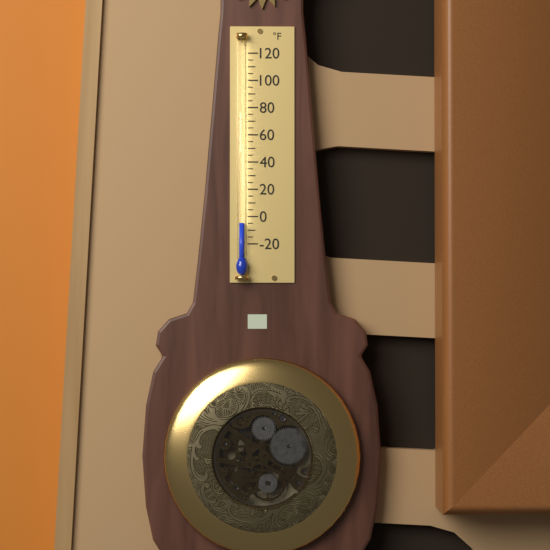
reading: -5 °F
